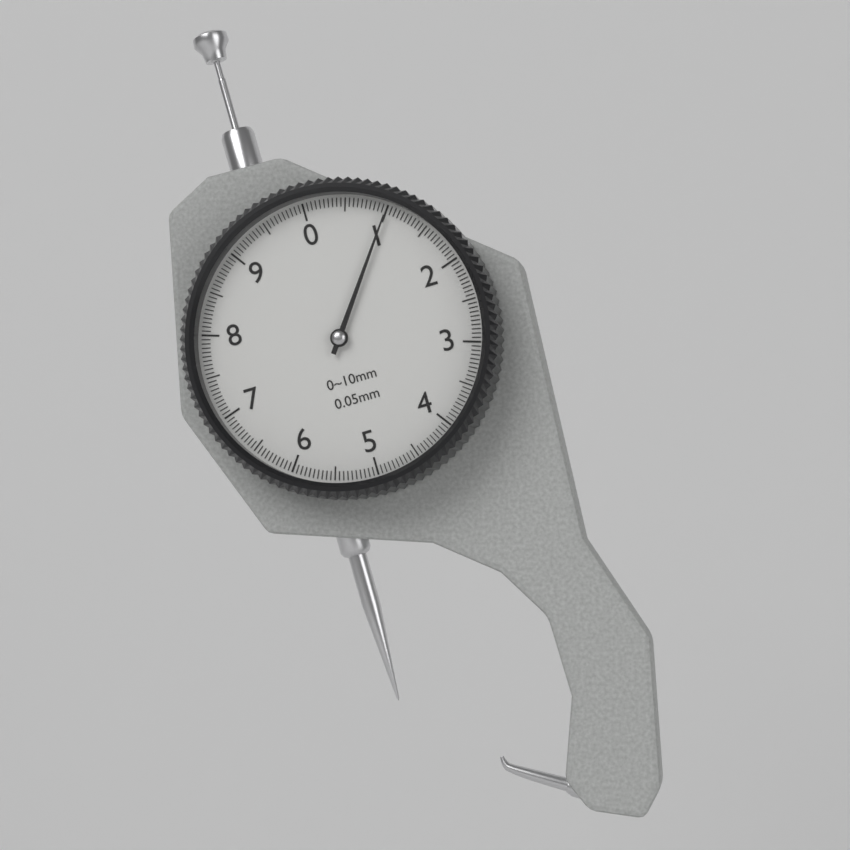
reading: 1.00 mm
